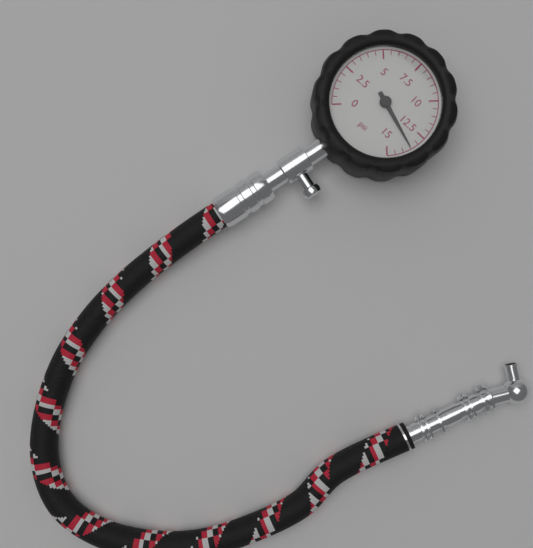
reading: 13.5 psi
